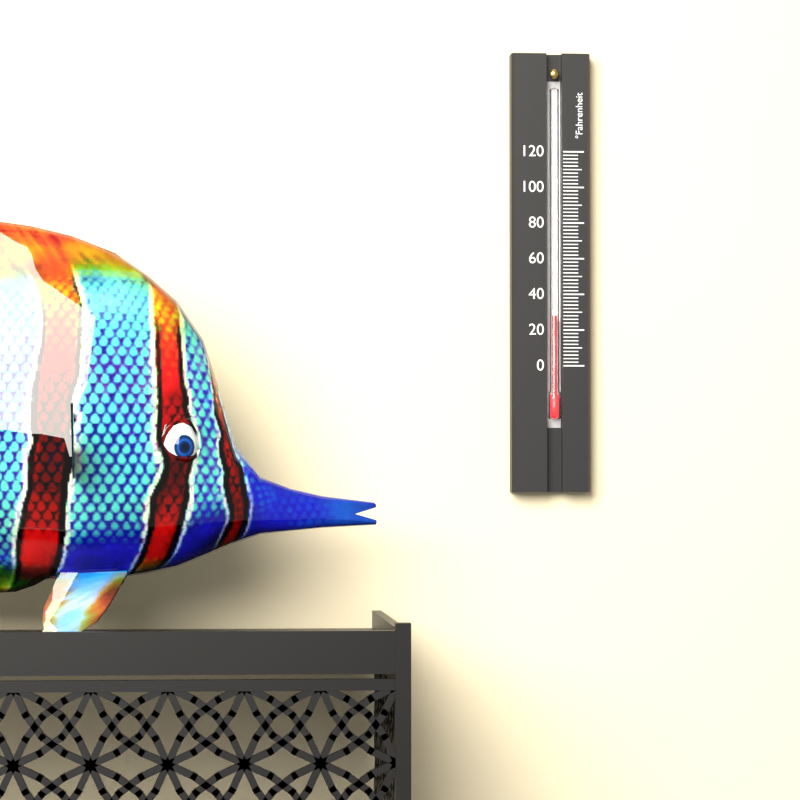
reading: 28 °F
